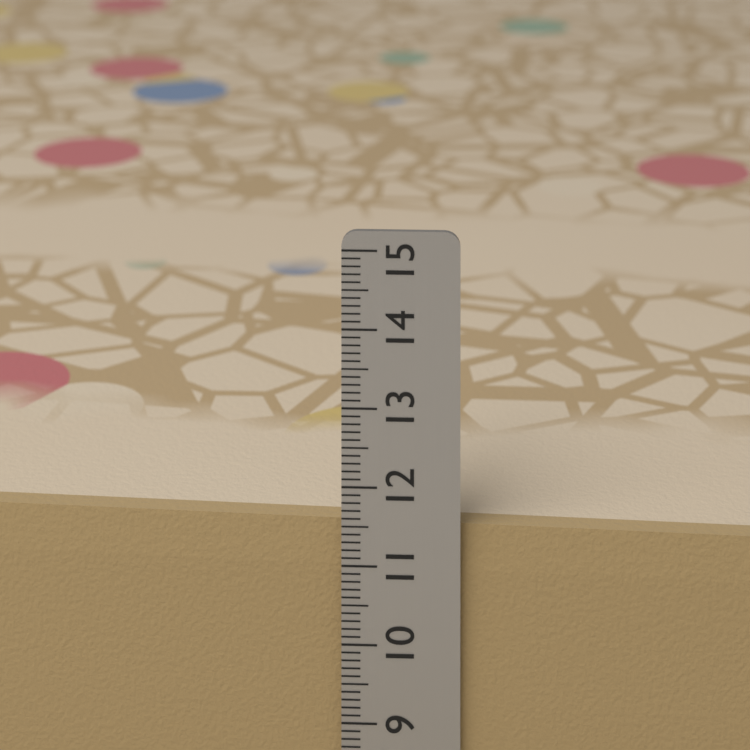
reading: 11.5 cm
